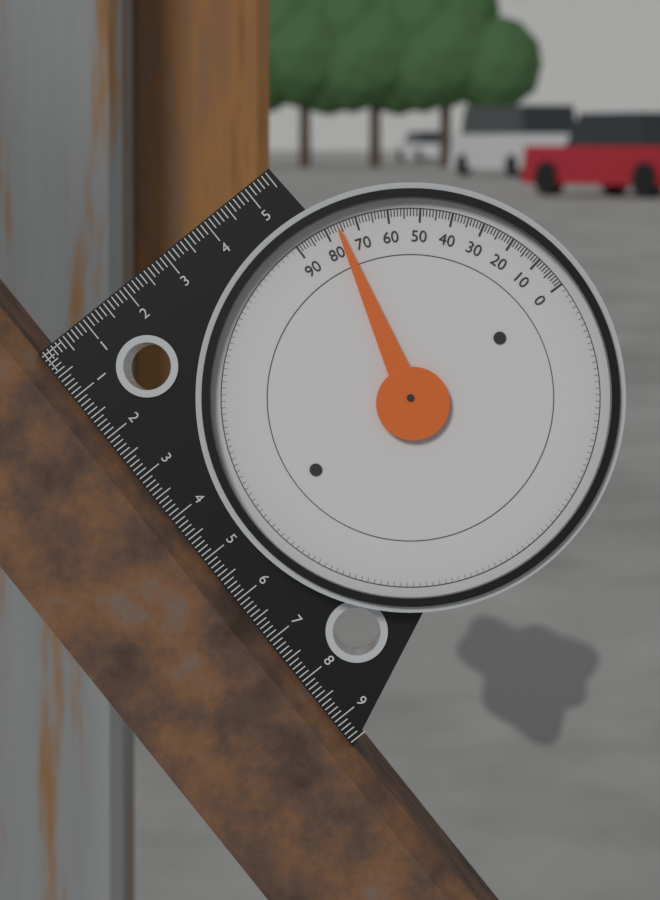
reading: 76 (no unit)
